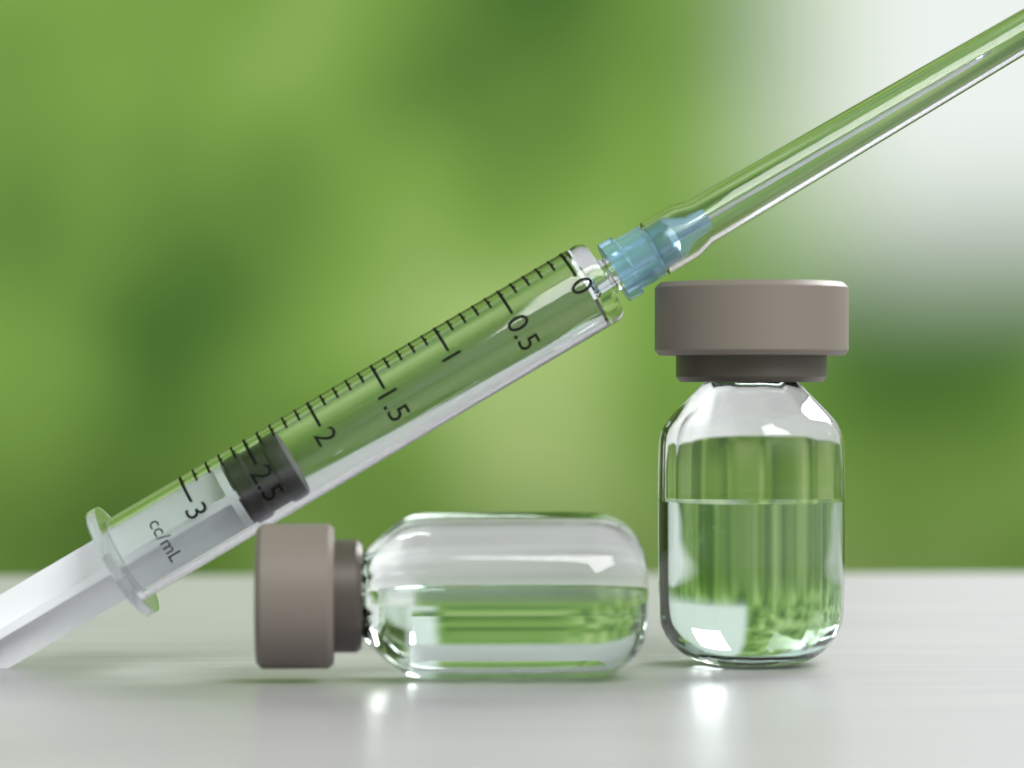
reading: 2.3 mL
